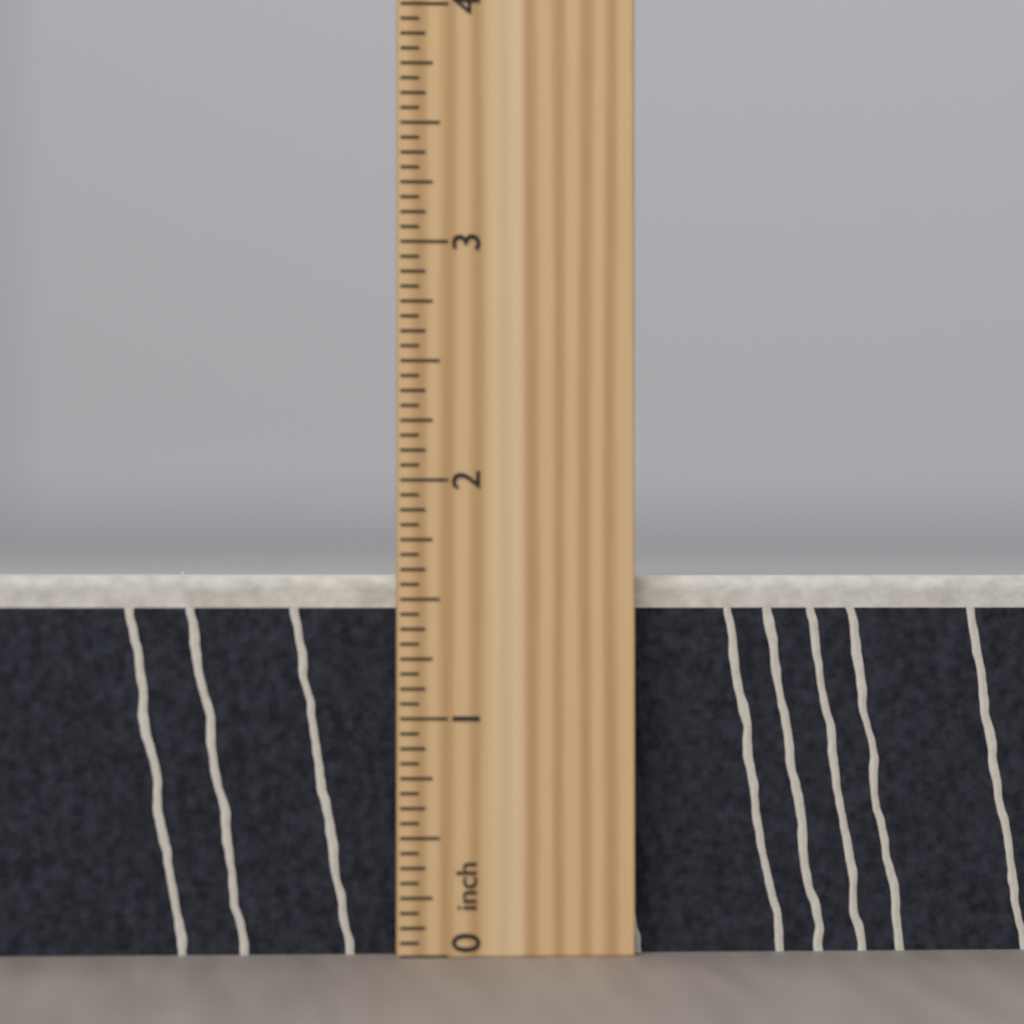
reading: 1.6250 inch
